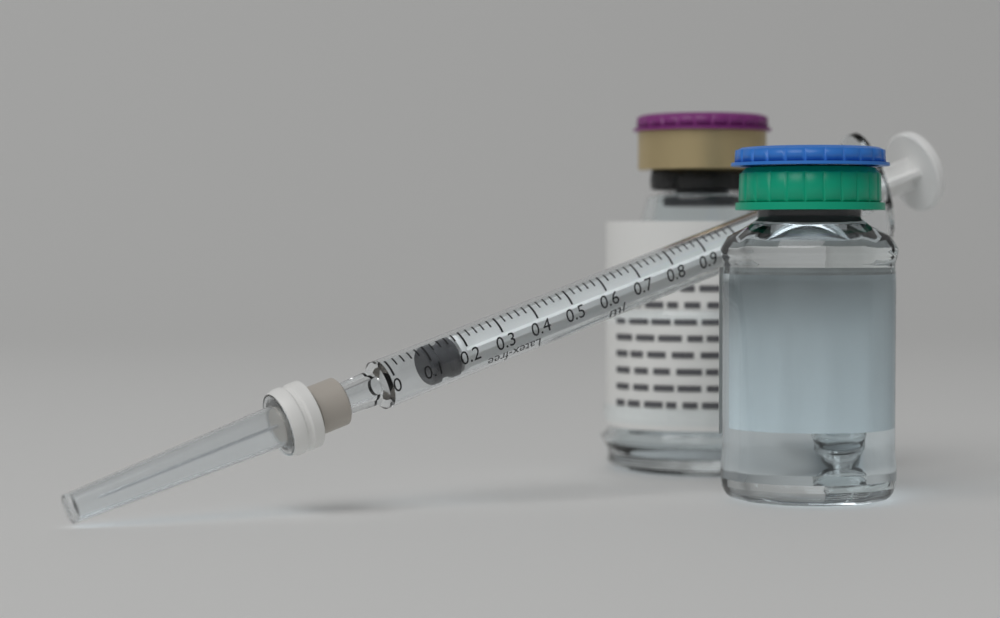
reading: 0.10 ml
